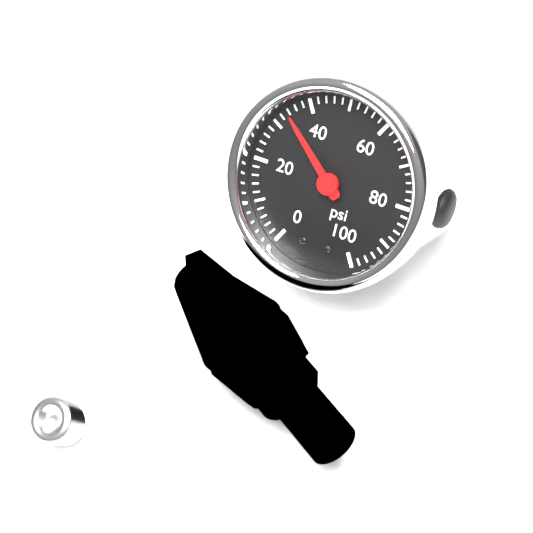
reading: 34 psi
